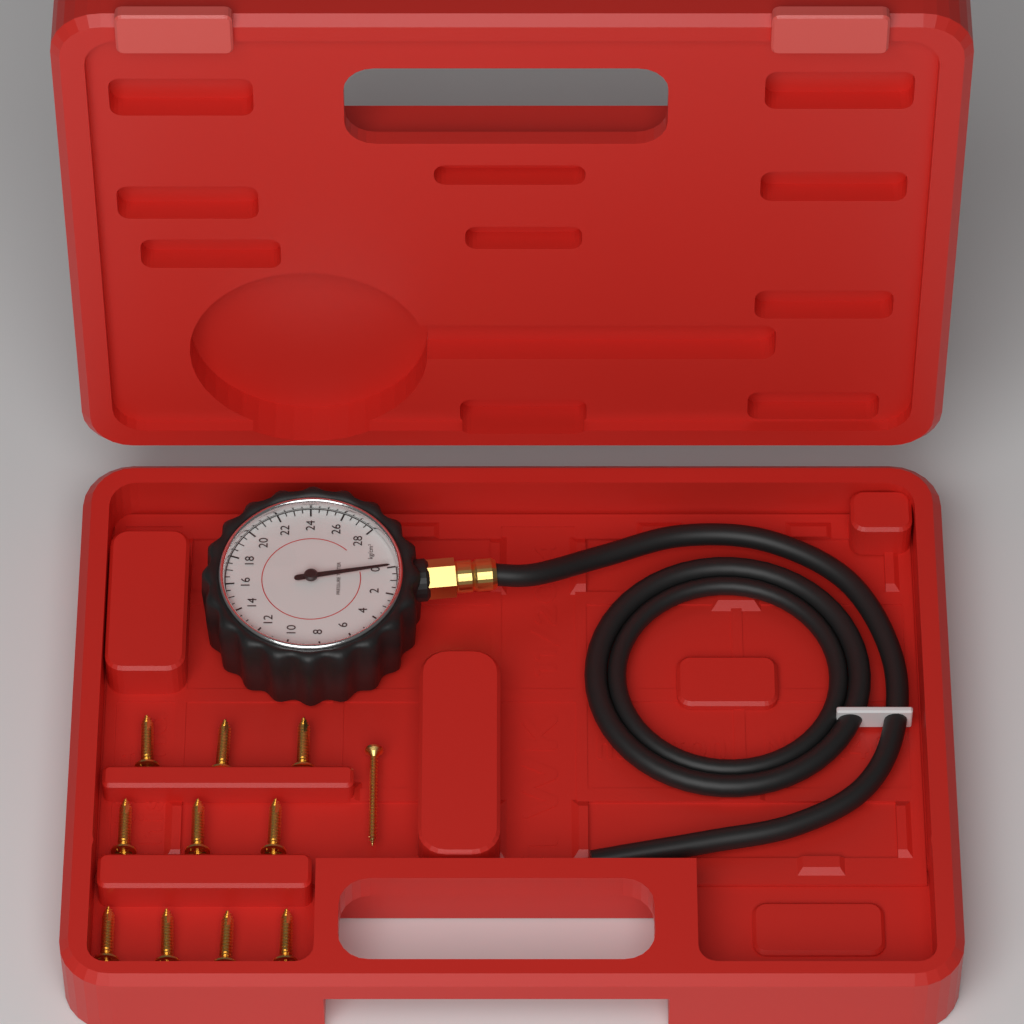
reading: 0.0 kg/cm²
